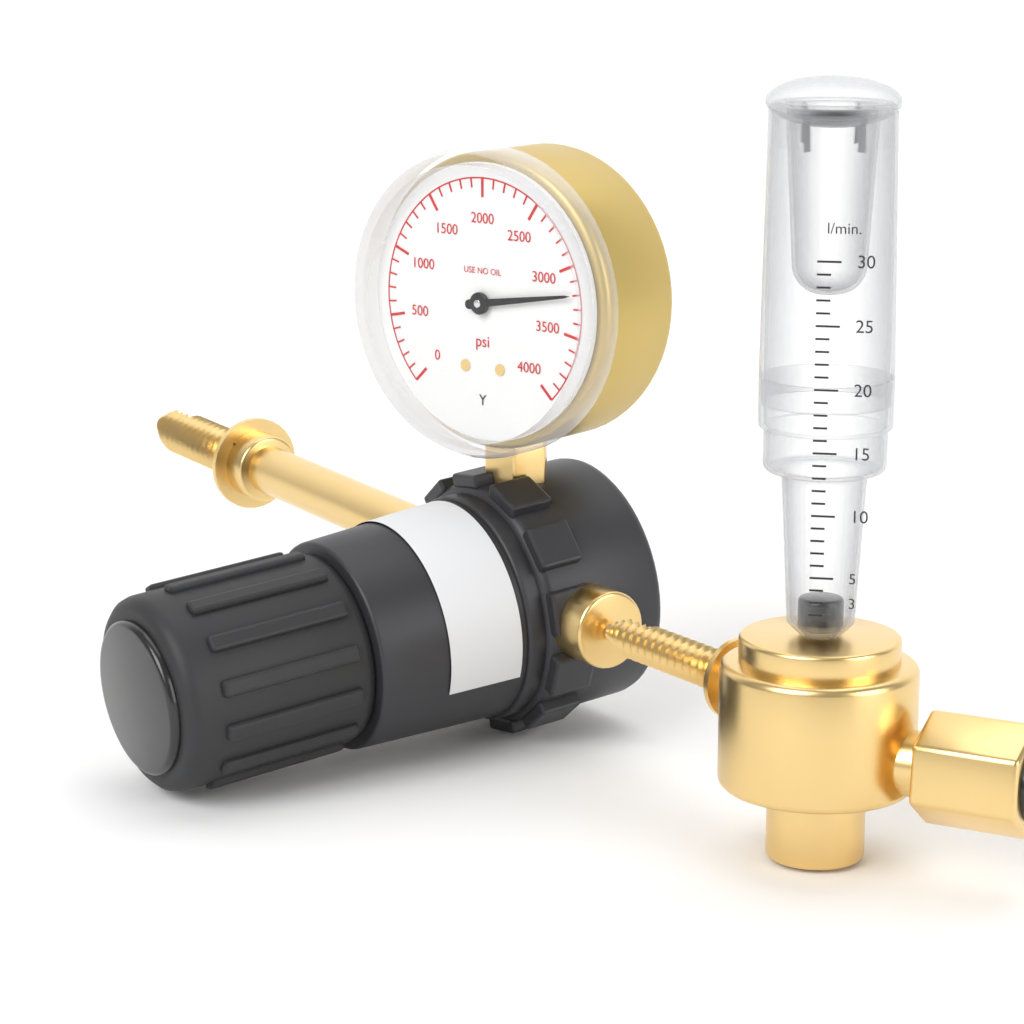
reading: 3200 psi
